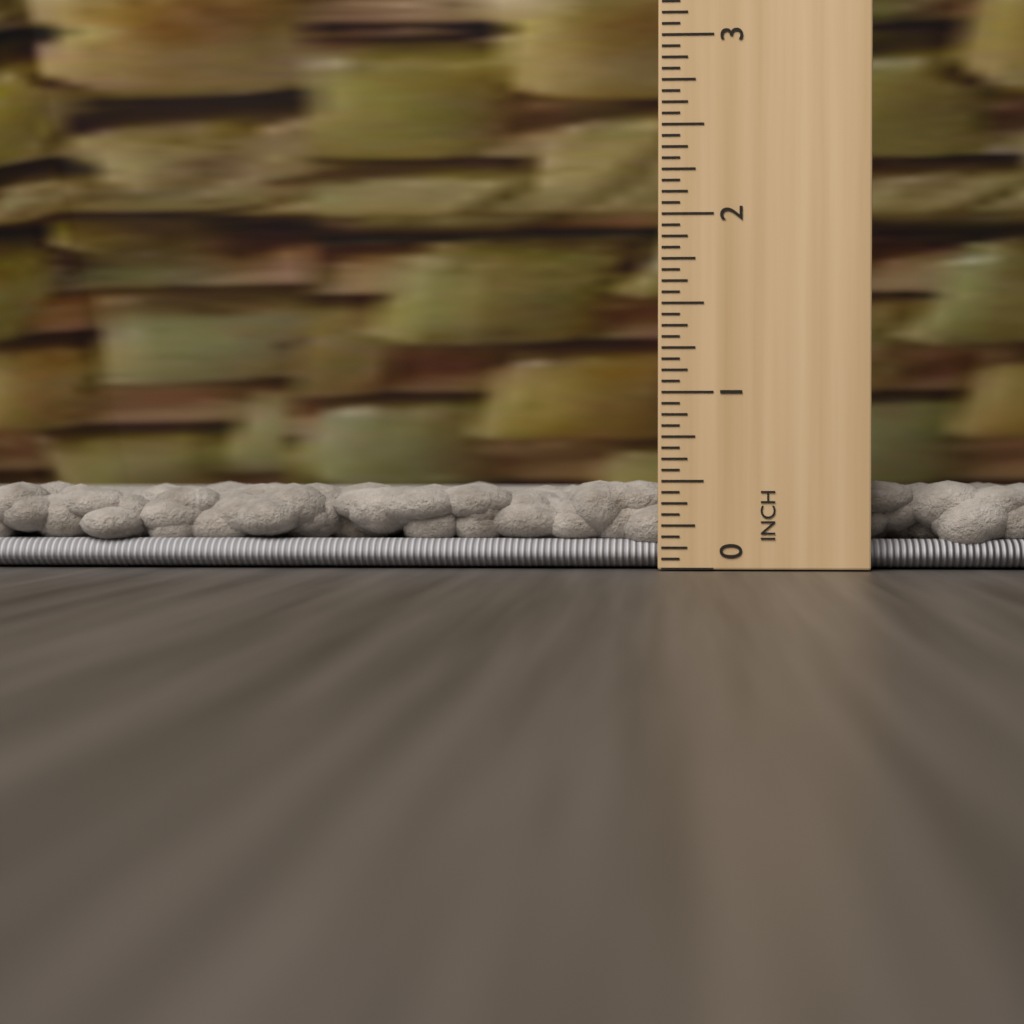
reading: 0.5000 in
